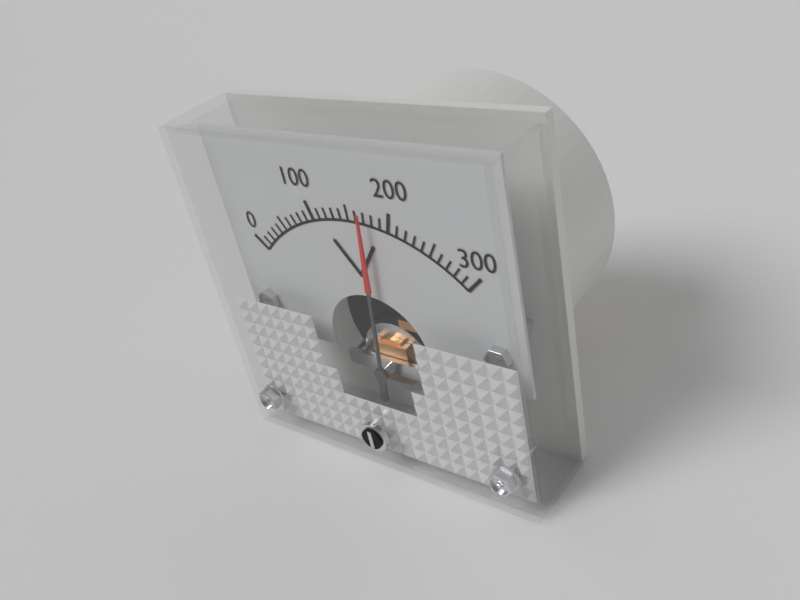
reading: 170 V
